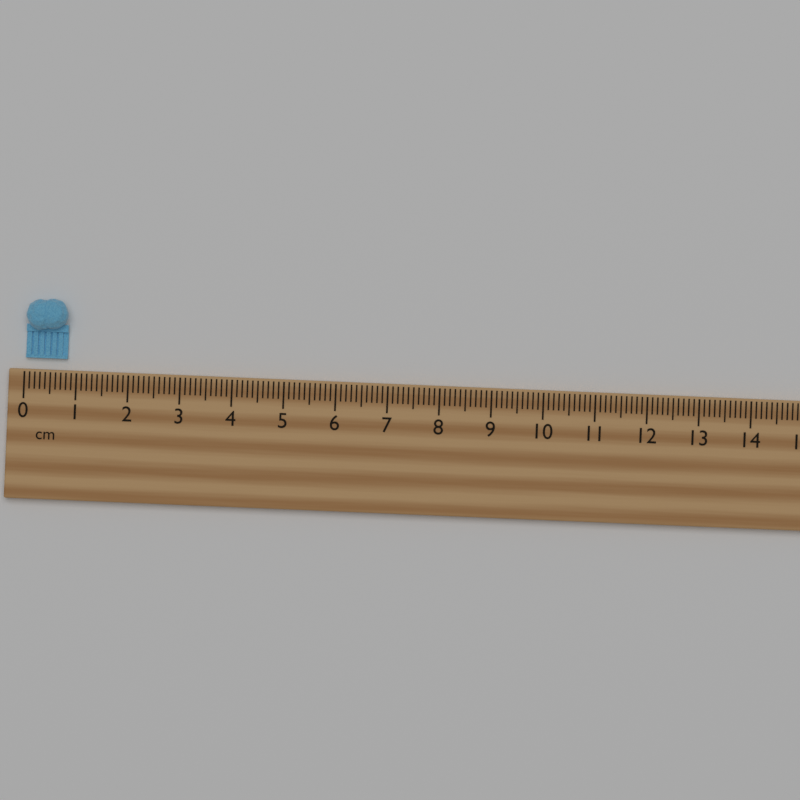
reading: 0.8 cm
